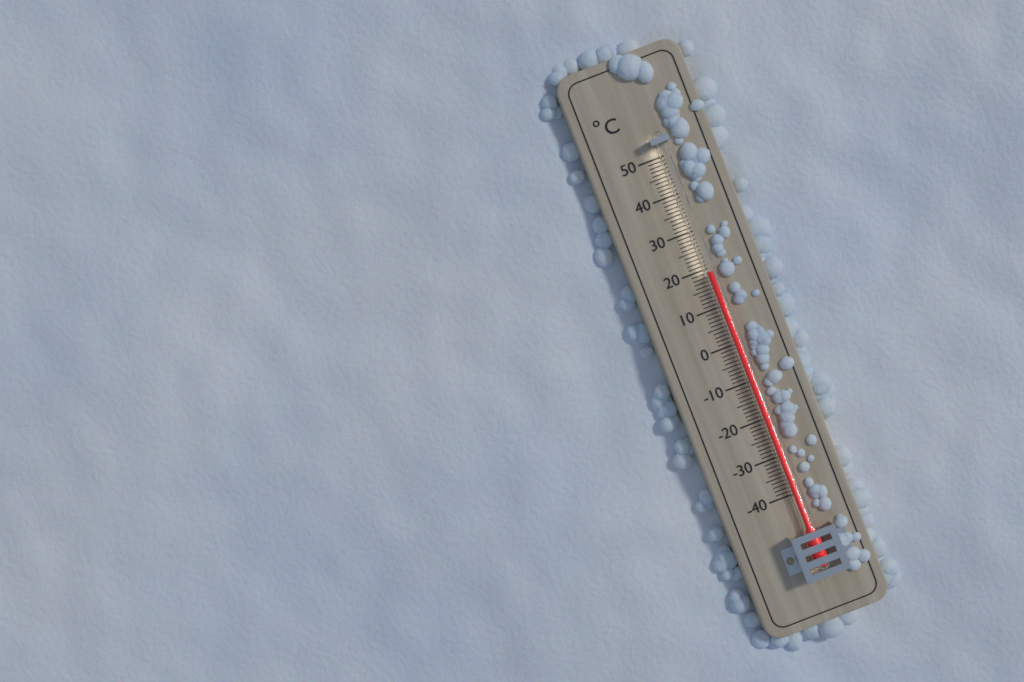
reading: 19 °C
